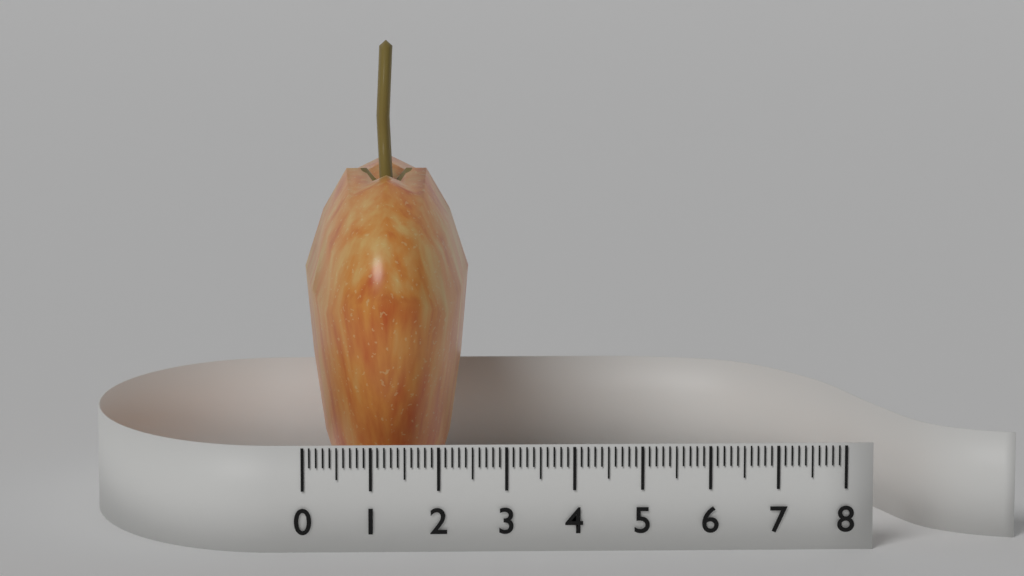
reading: 2.5 (no unit)
